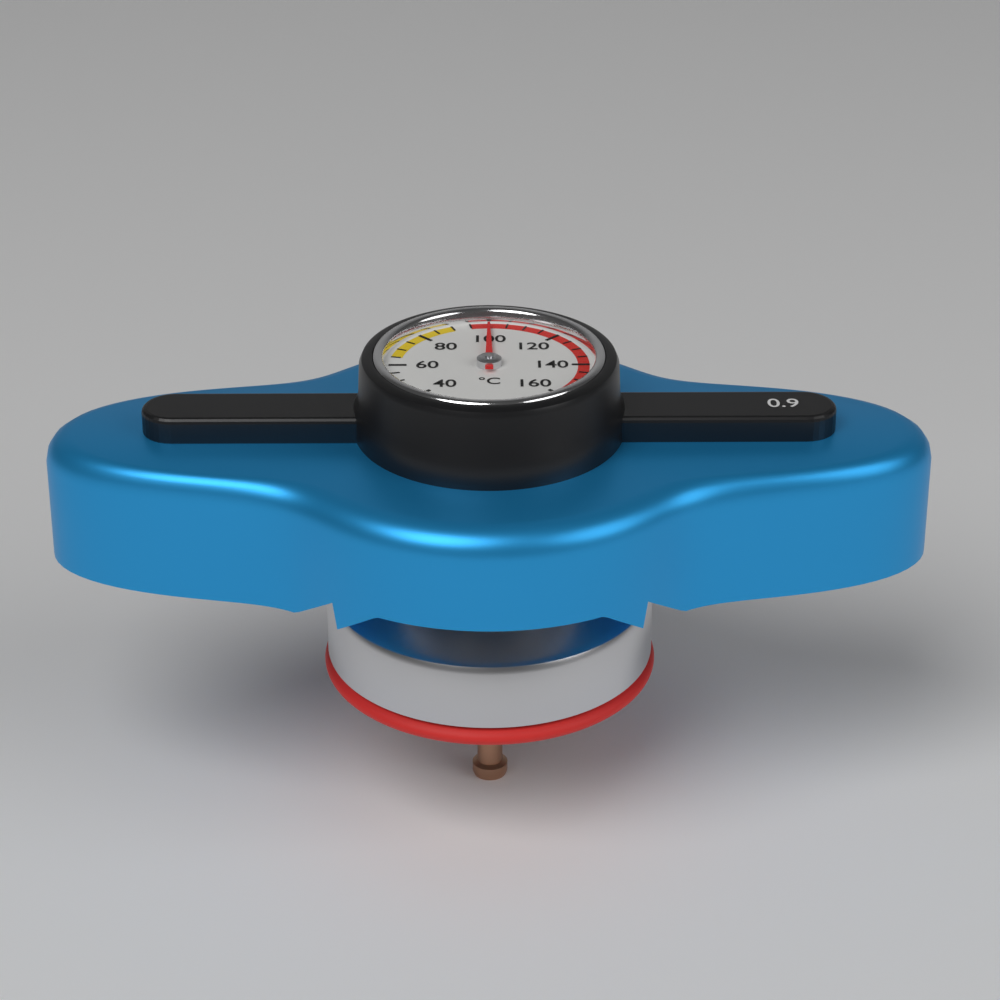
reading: 100 °C
